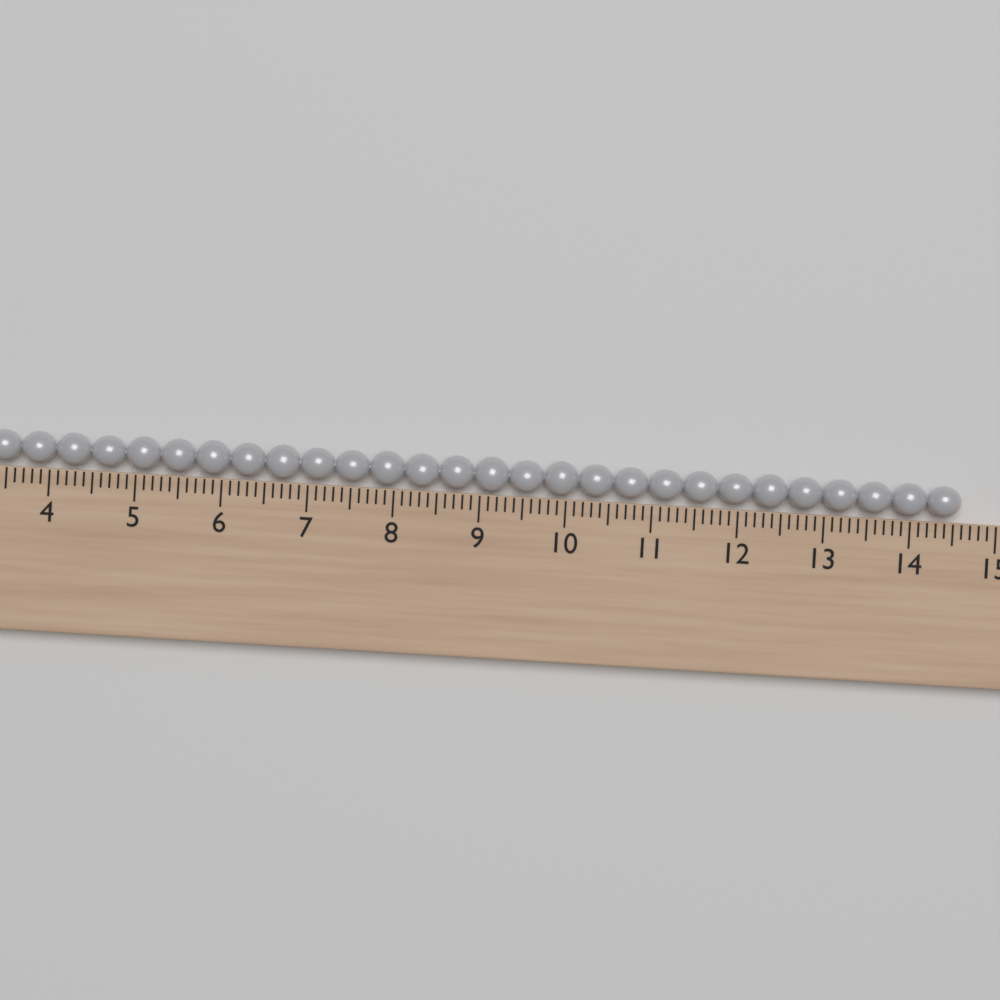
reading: 14.6 (no unit)
